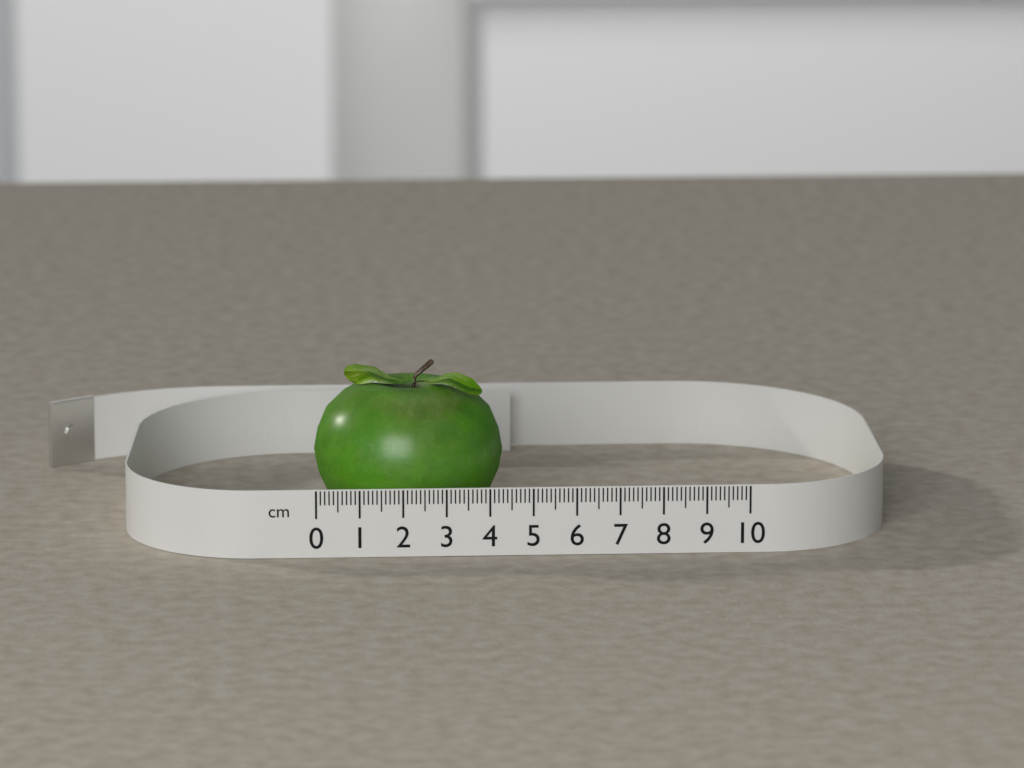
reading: 4.4 cm
